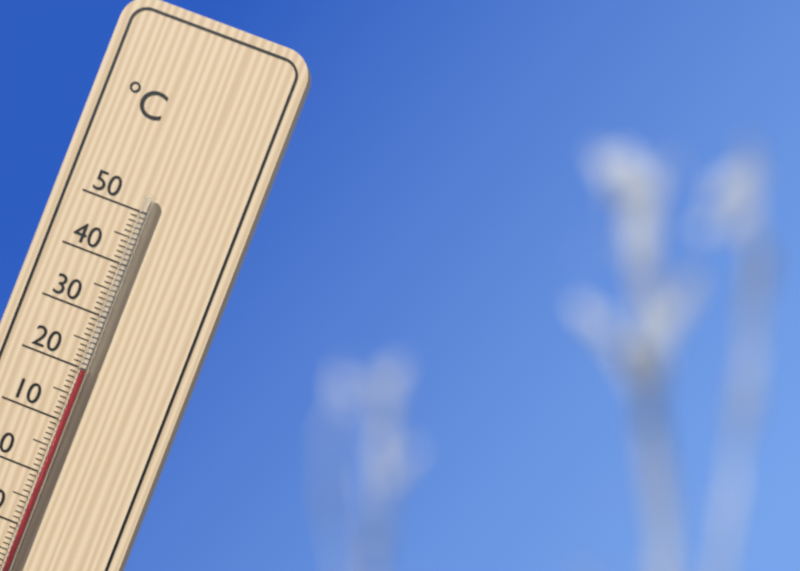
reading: 20 °C
